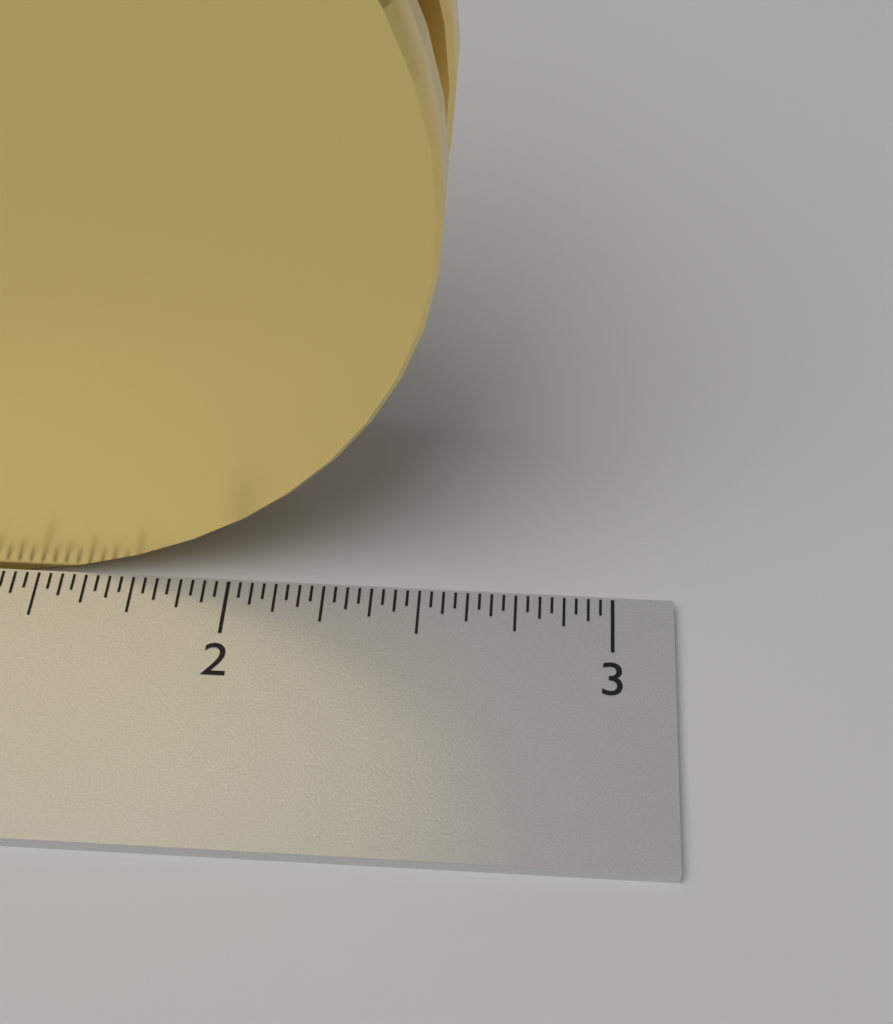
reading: 2.56250 inch
